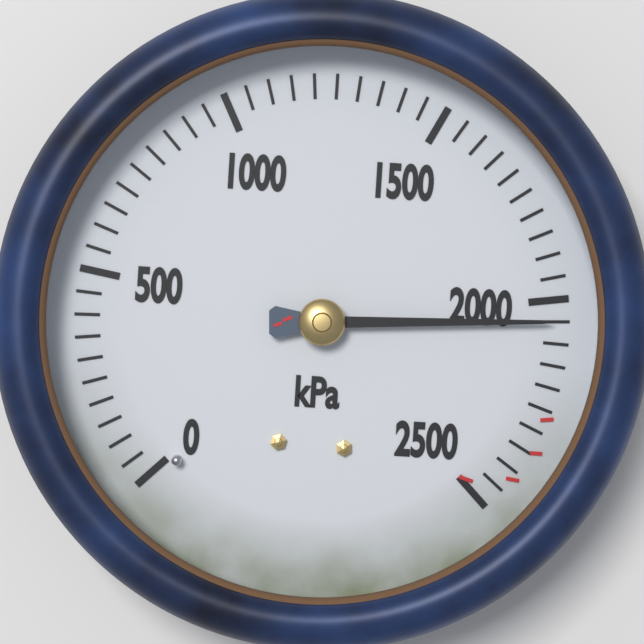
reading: 2050 kPa
